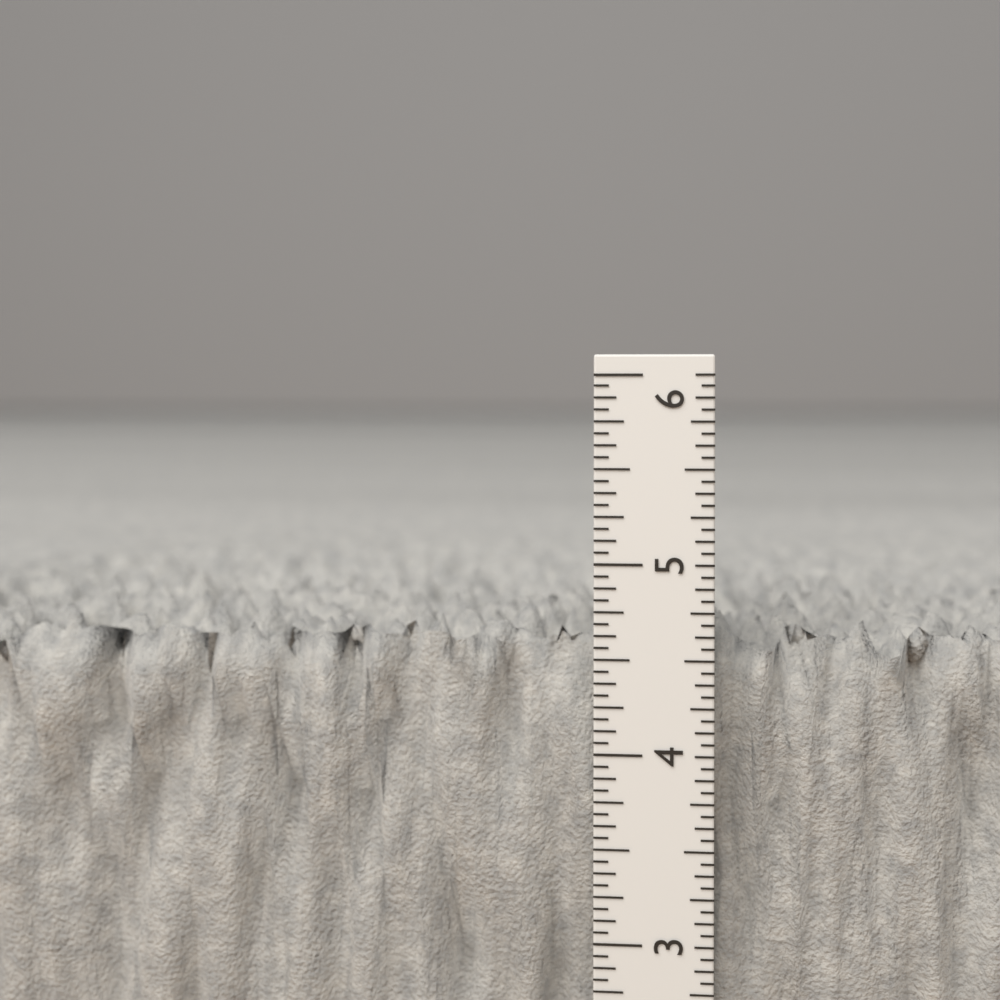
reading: 4.6875 in
